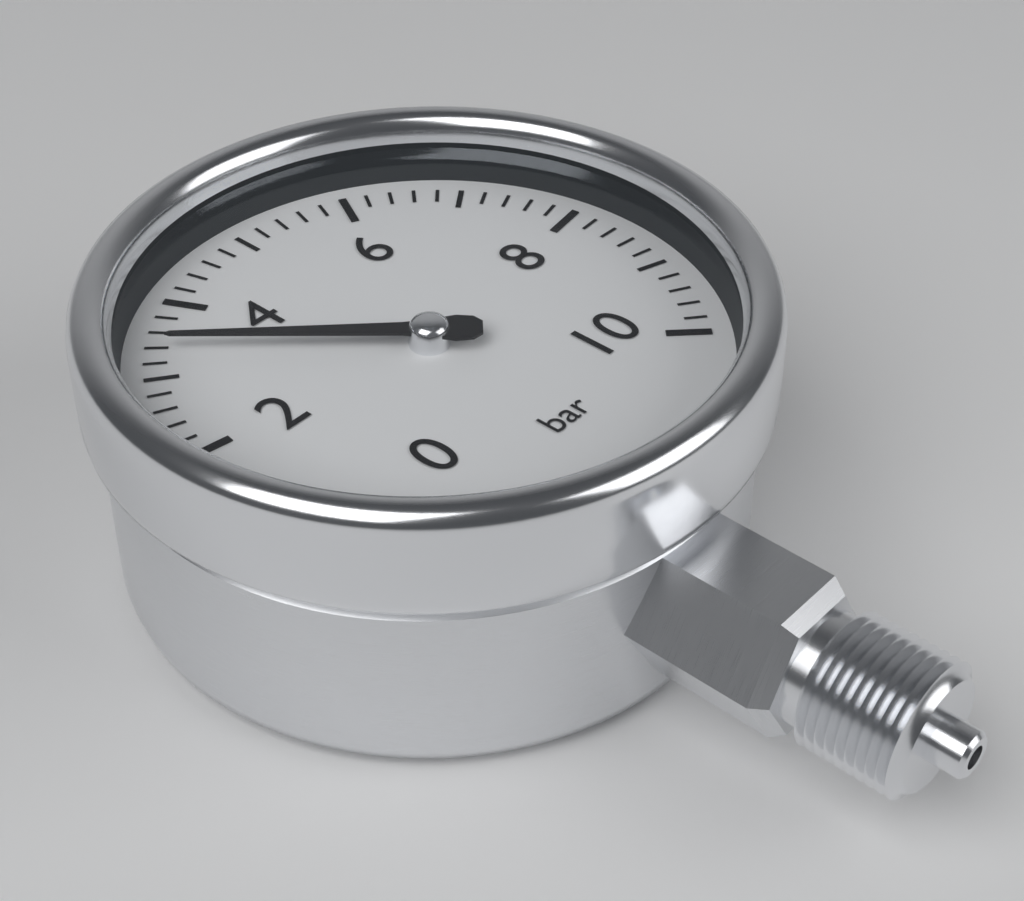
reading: 3.4 bar
